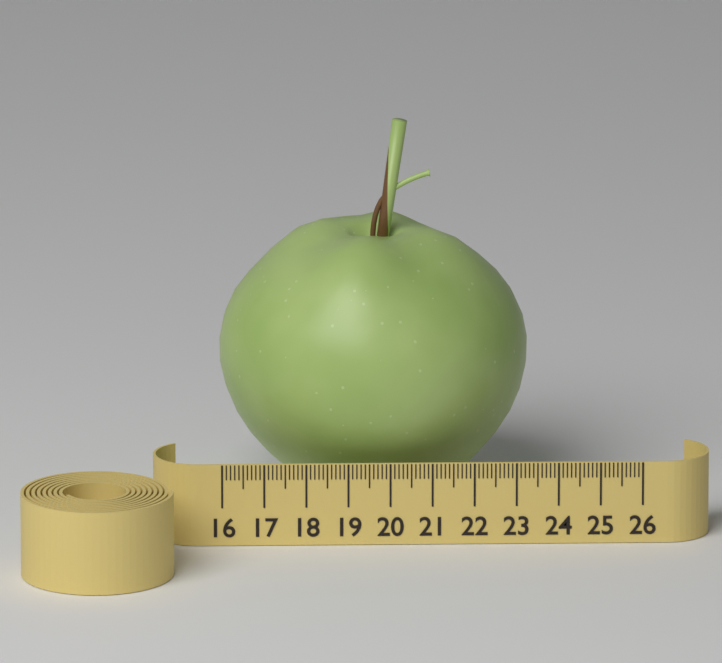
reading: 23.4 (no unit)
